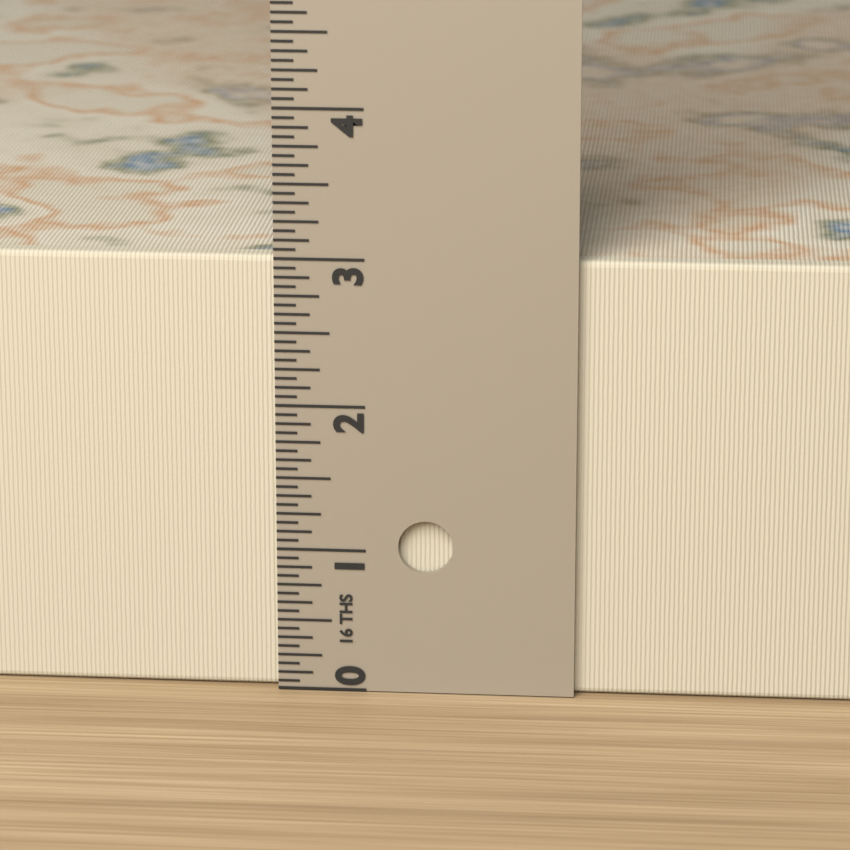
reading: 3.0000 in
